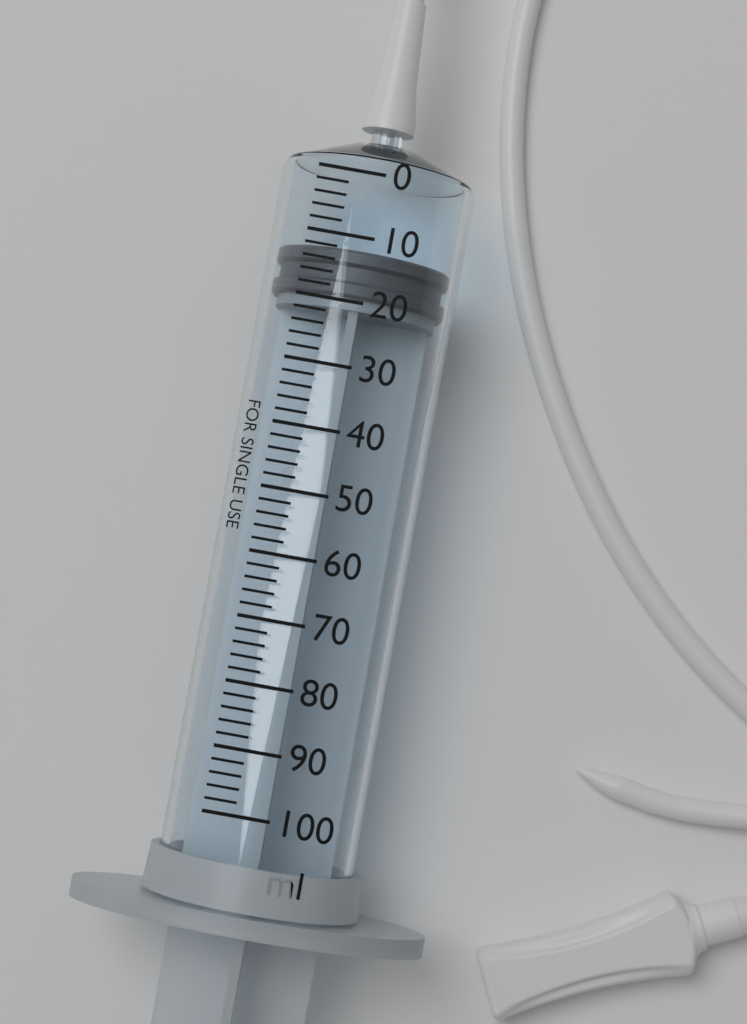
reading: 12 ml
